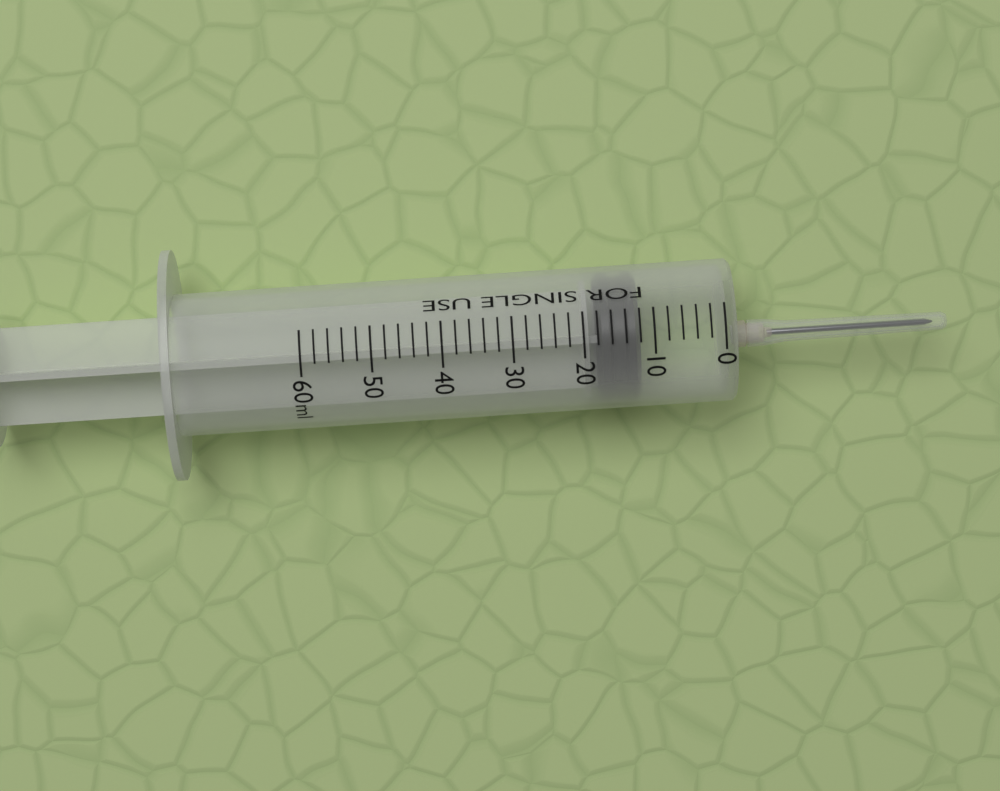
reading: 12 ml
